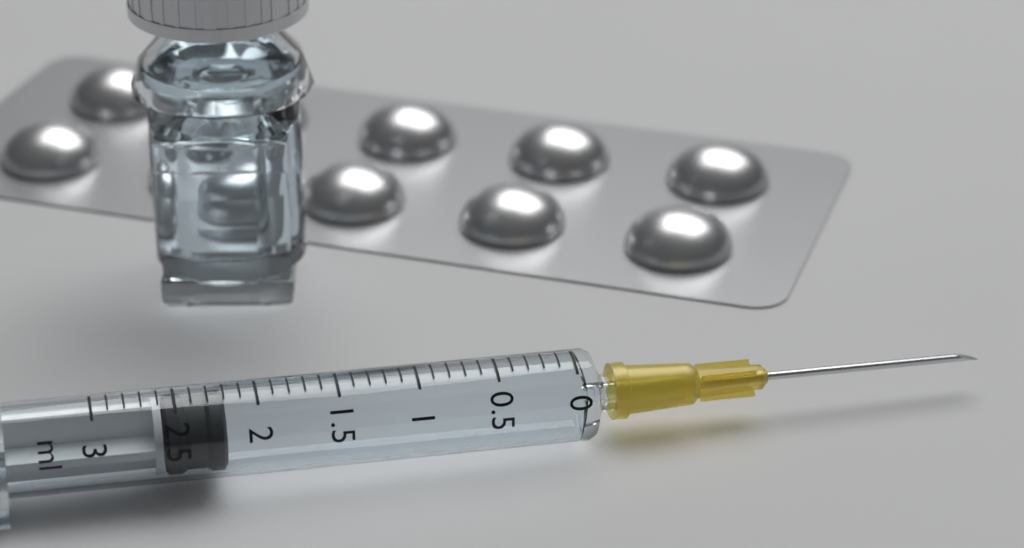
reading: 2.2 ml
